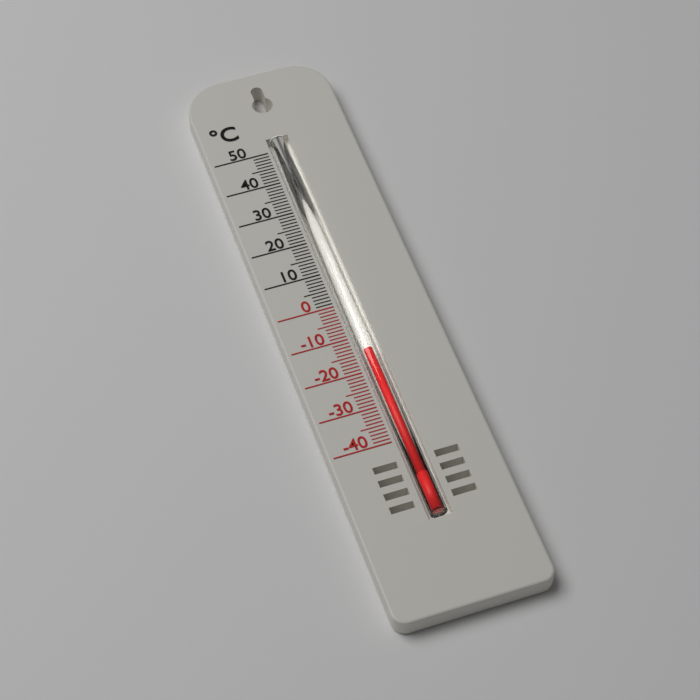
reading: -14 °C
